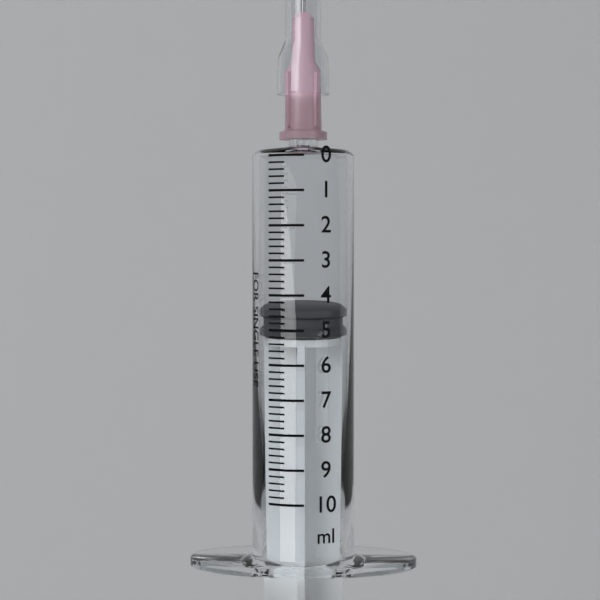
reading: 4.4 ml
